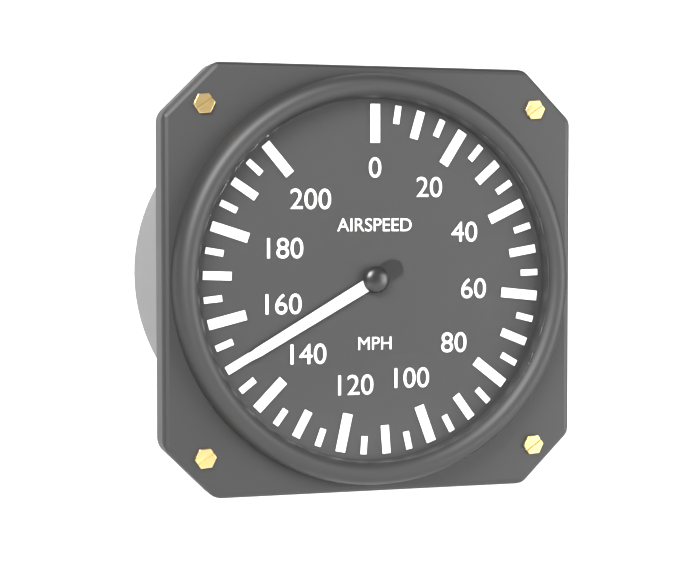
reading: 150 mph
